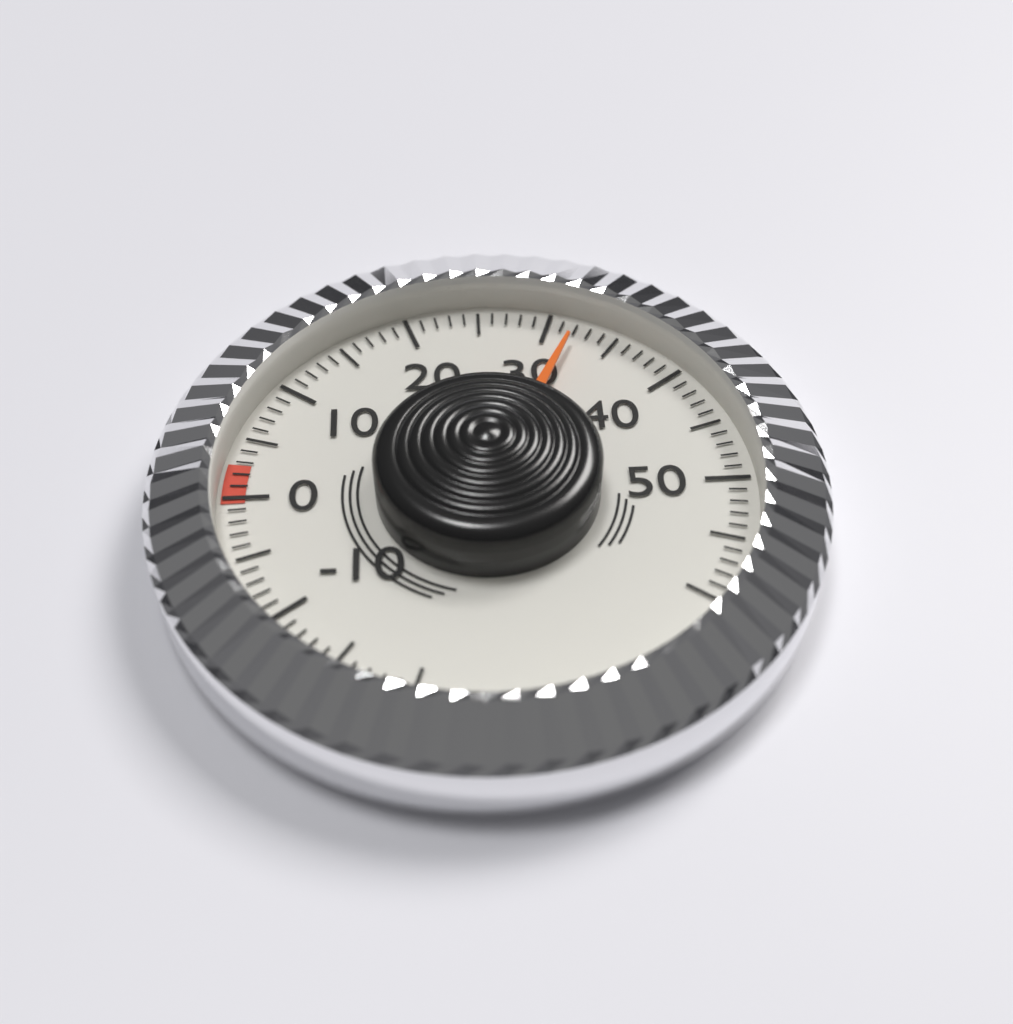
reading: 32 (no unit)
